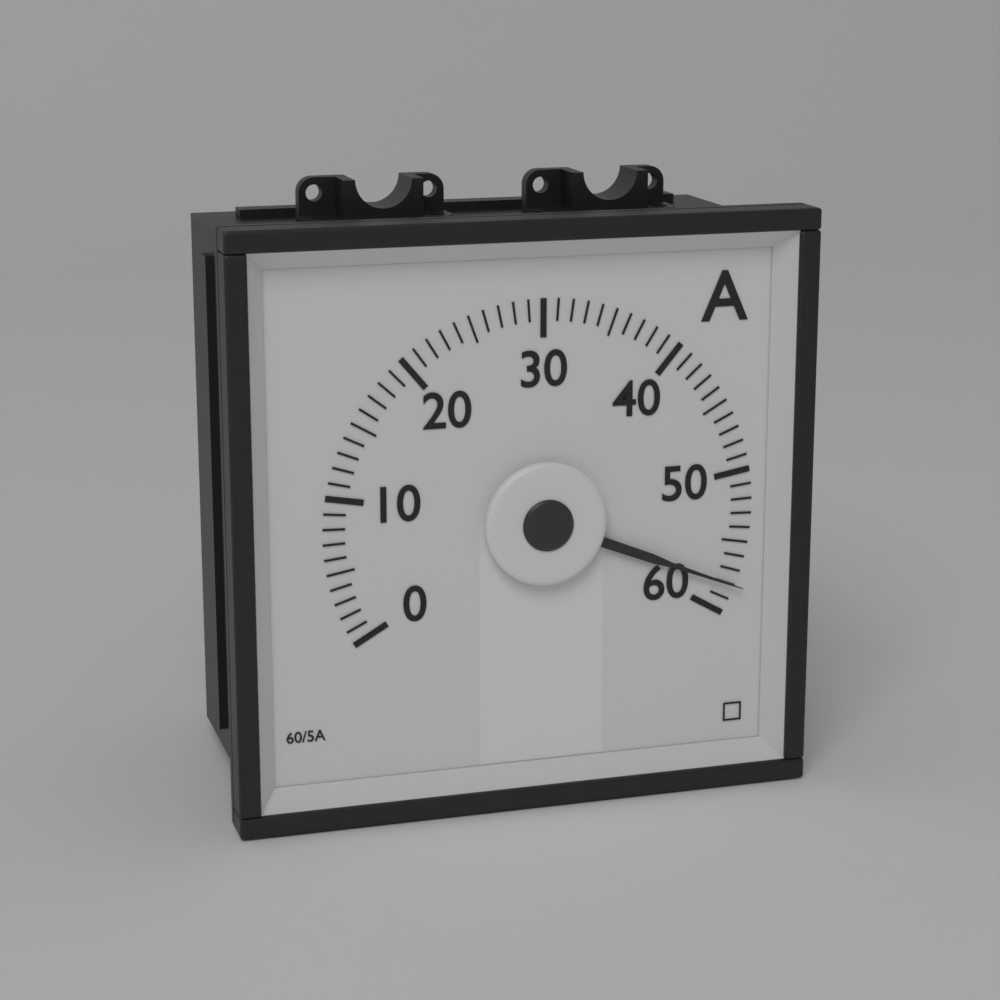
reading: 58 A
